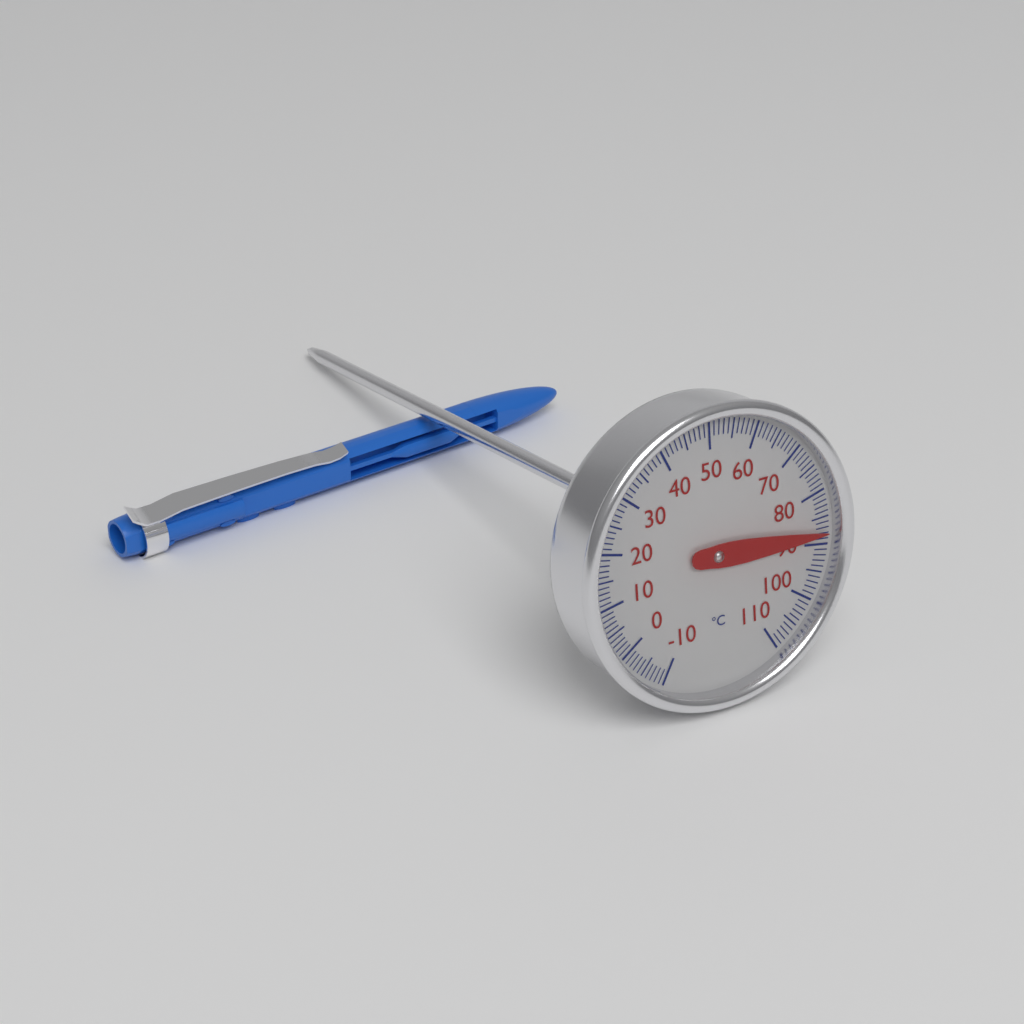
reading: 88 °C
